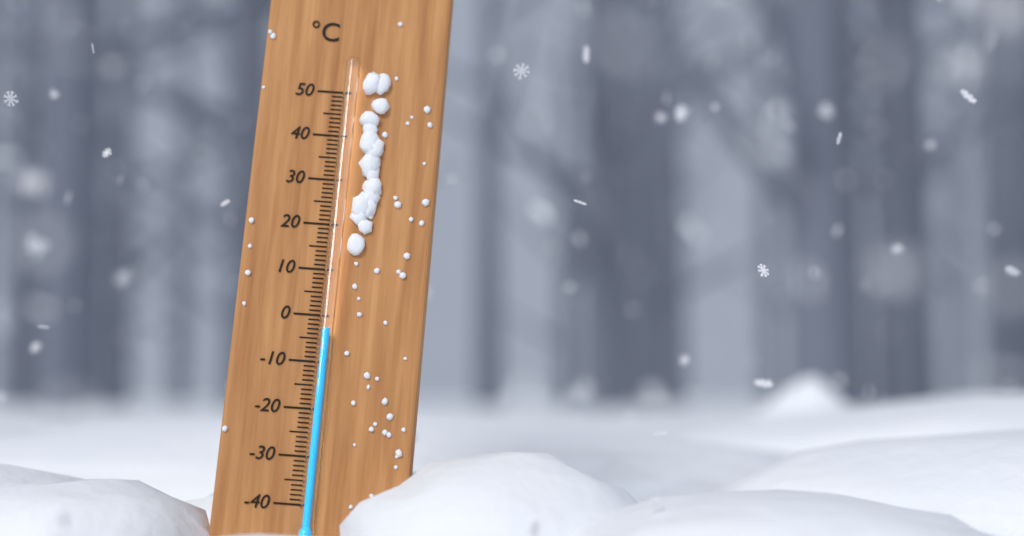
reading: -3 °C
